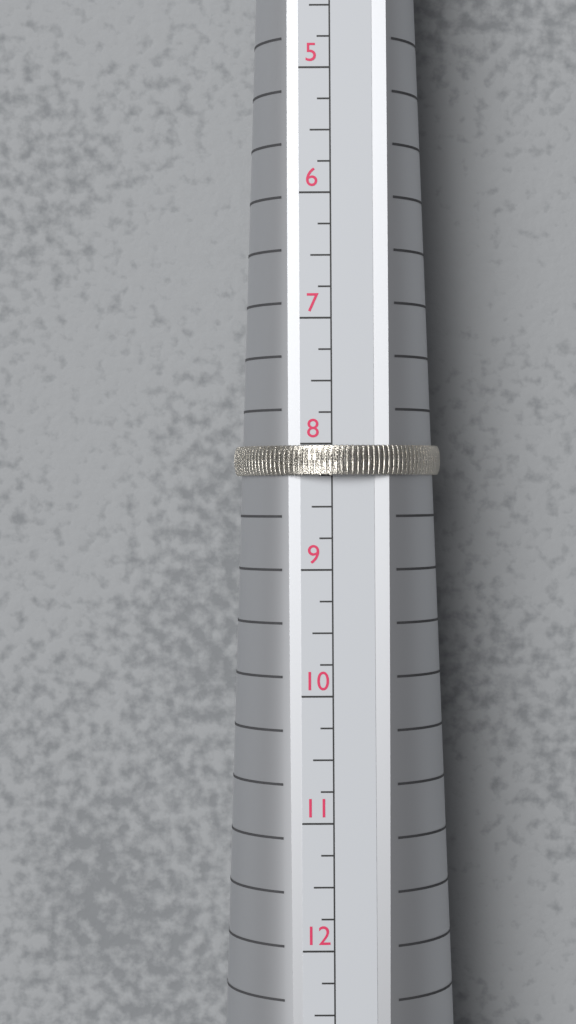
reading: 8.25 US
